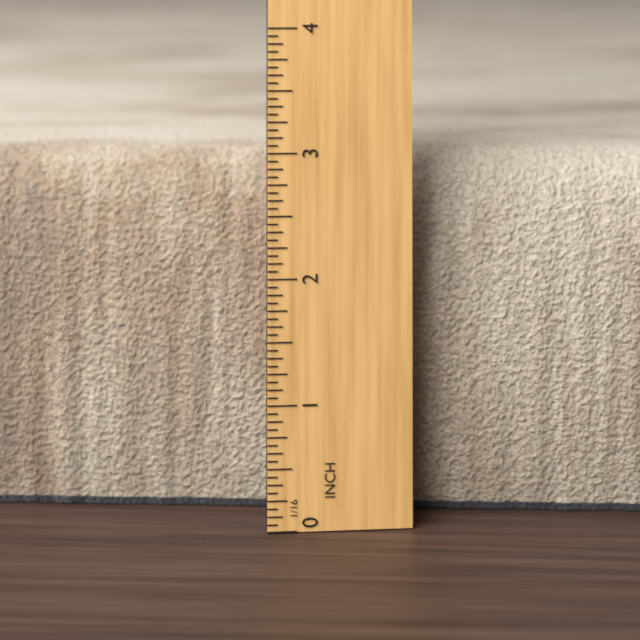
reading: 2.9375 in
